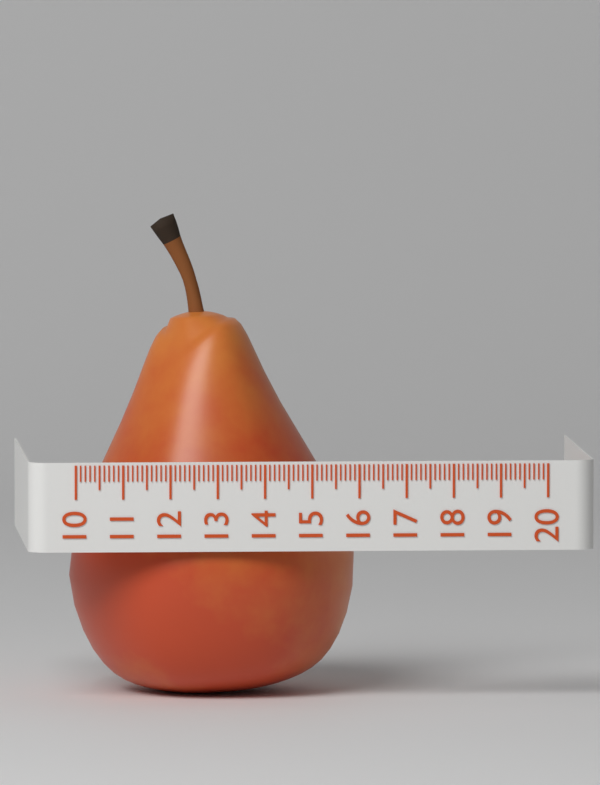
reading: 16.1 (no unit)
